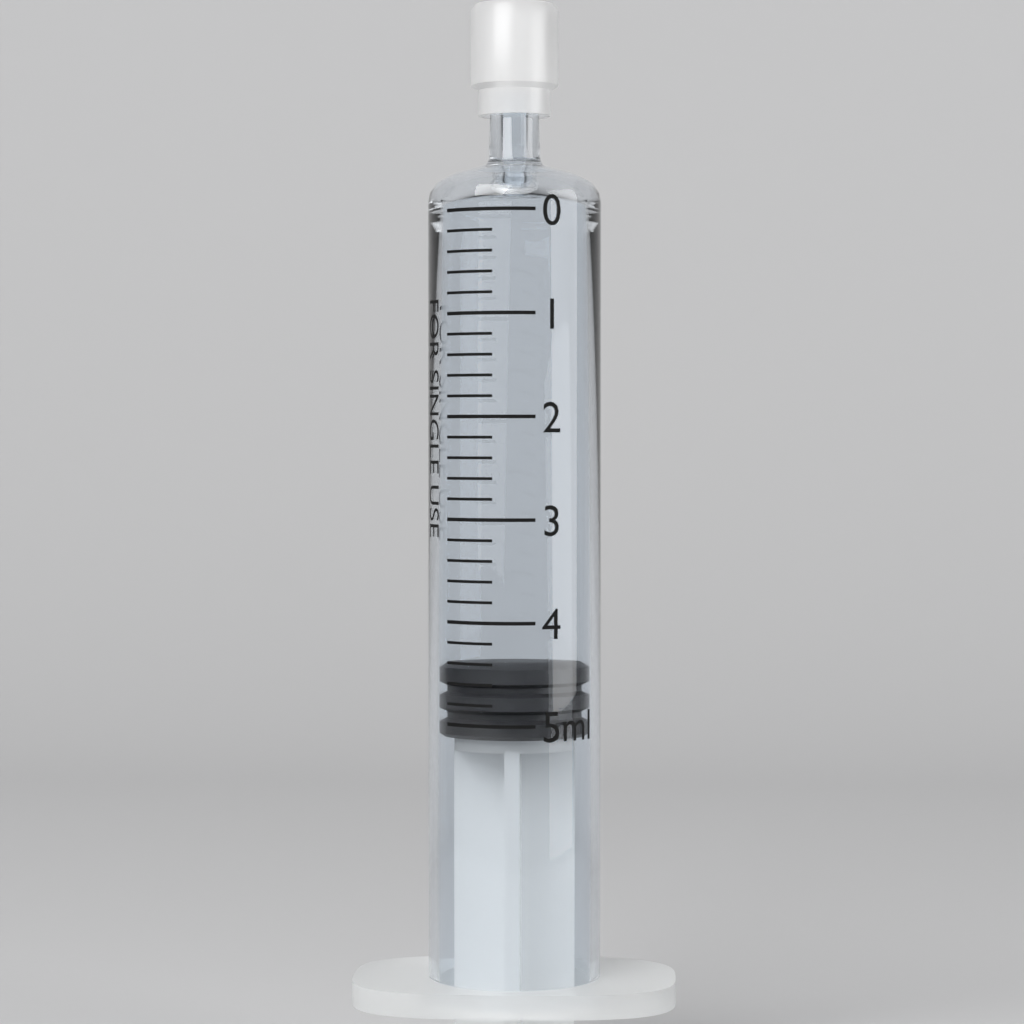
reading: 4.4 ml
